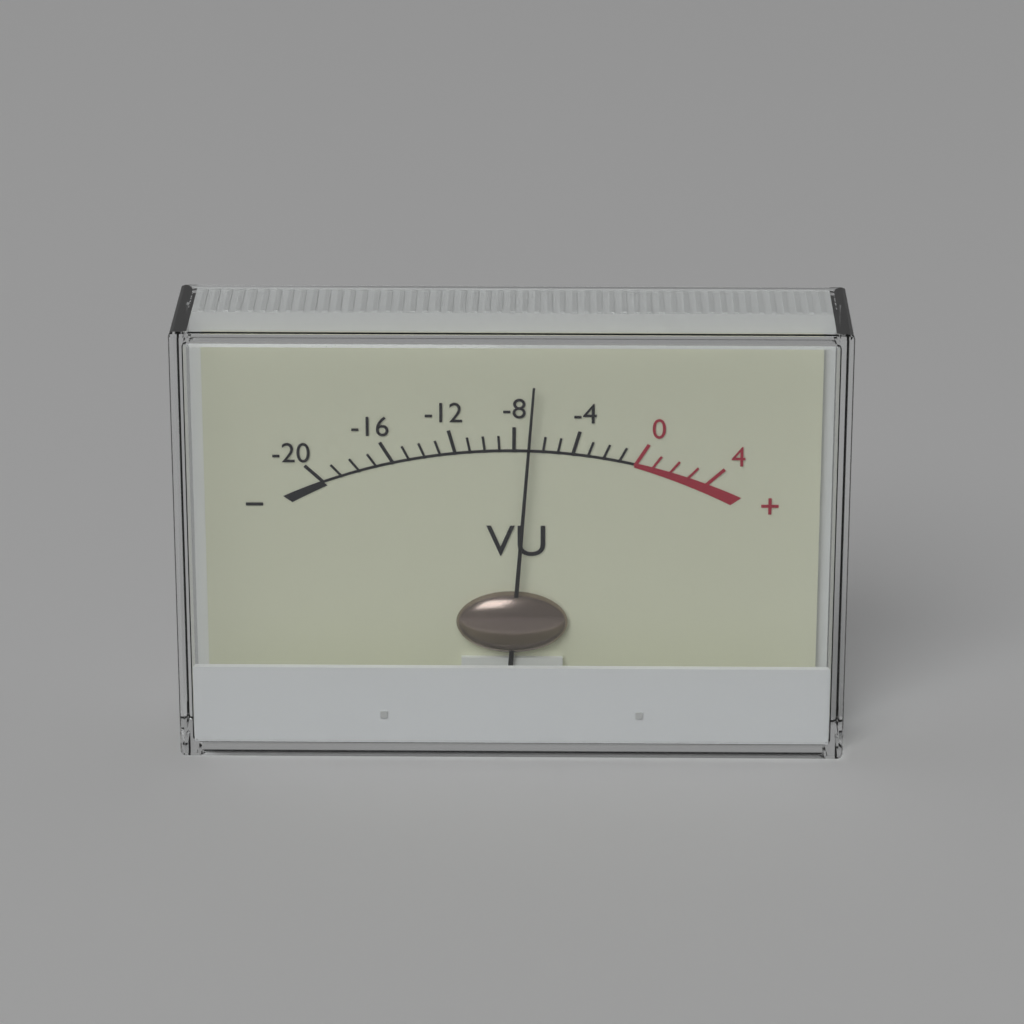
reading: -7 VU
